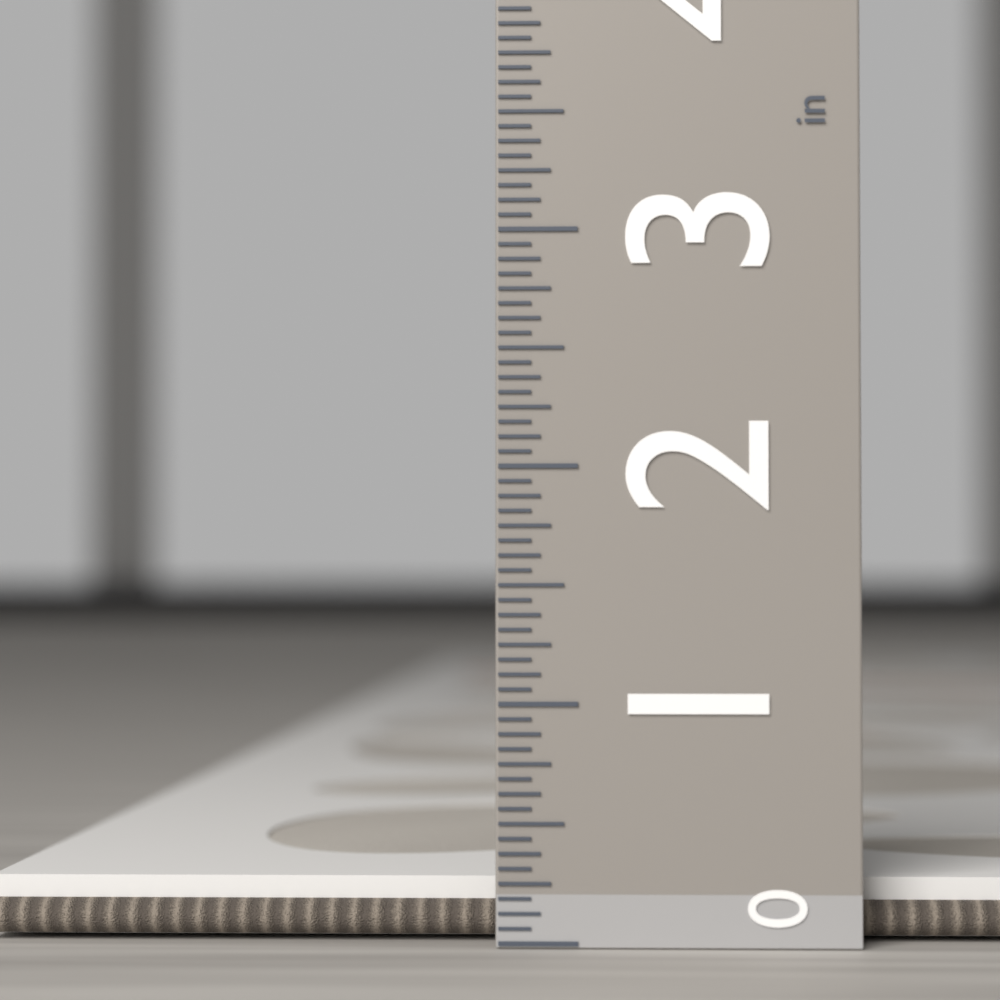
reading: 0.2500 in
